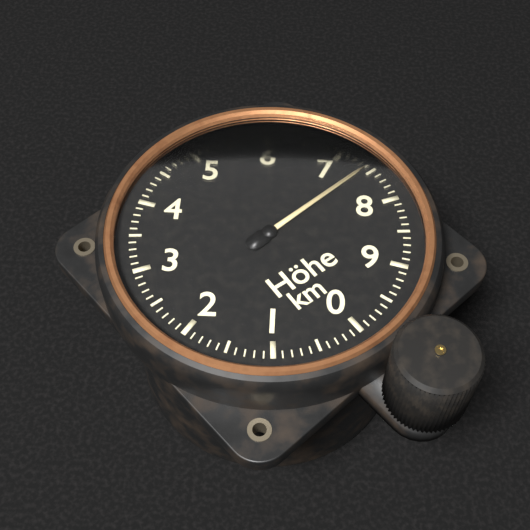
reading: 7.4 km
